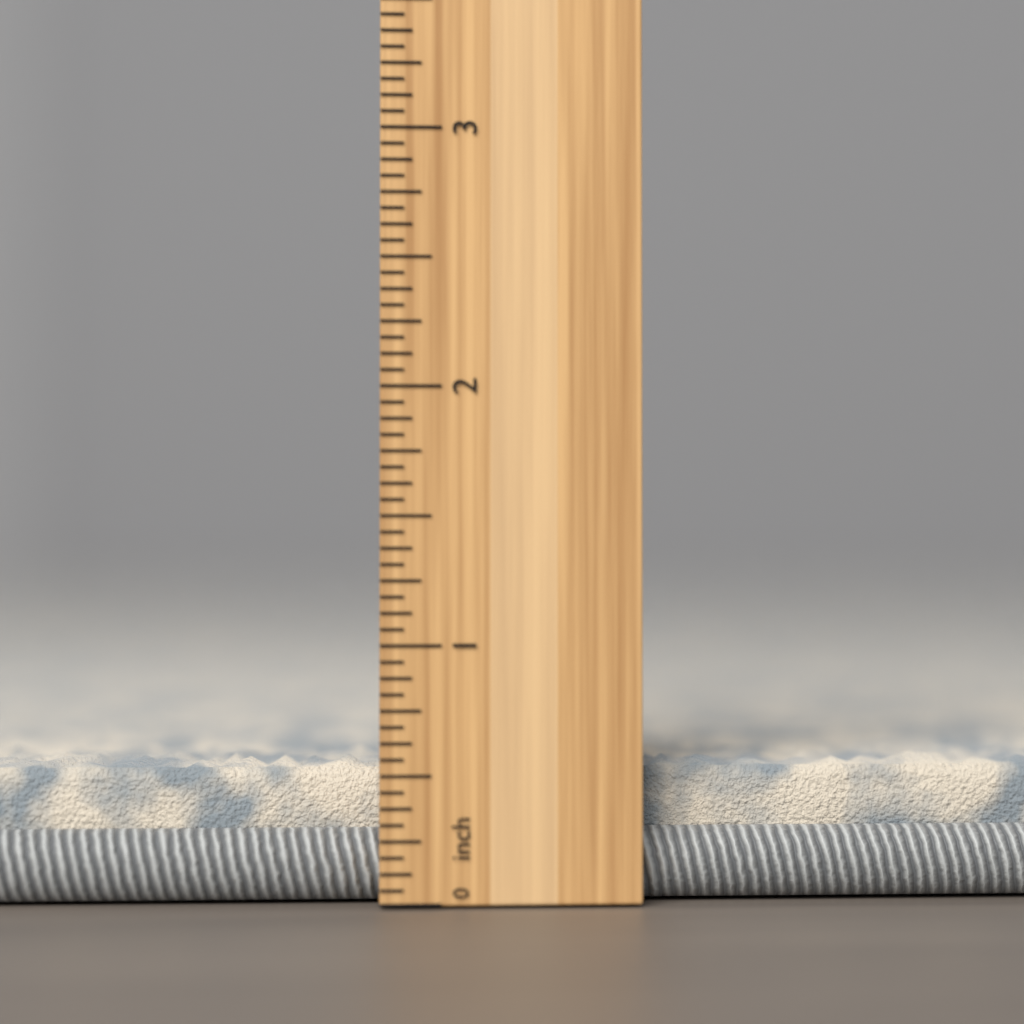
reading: 0.5625 inch
